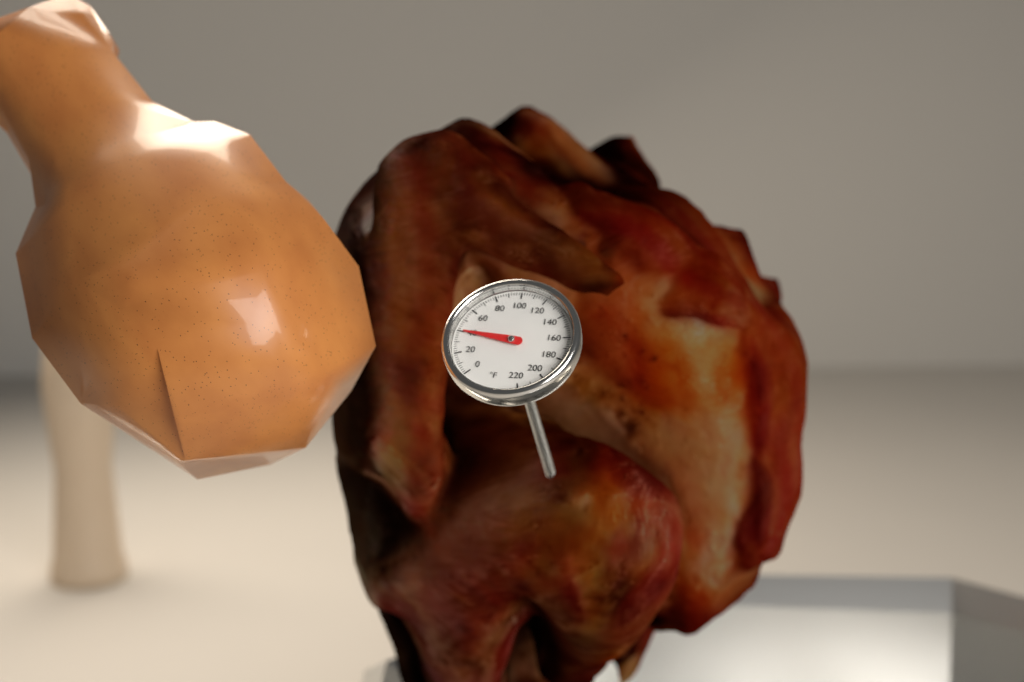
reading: 40 °F
